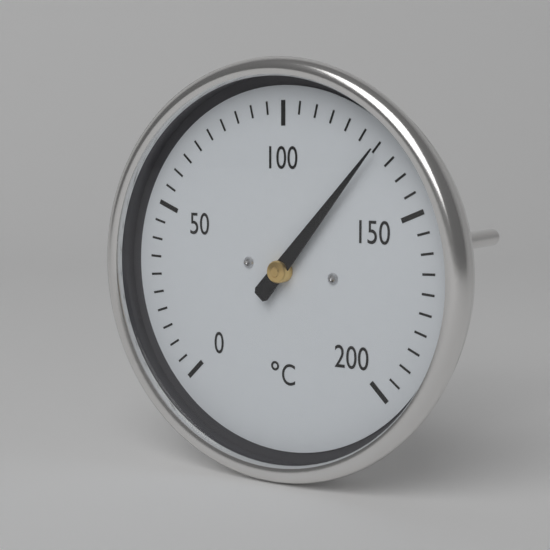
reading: 130 °C
